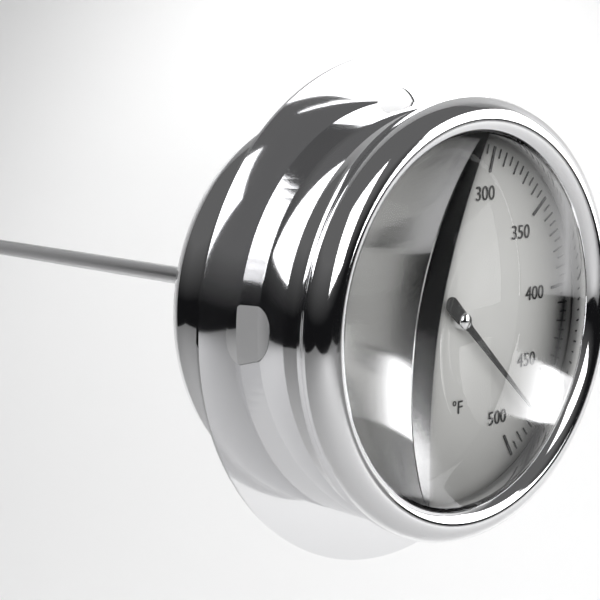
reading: 475 °F
